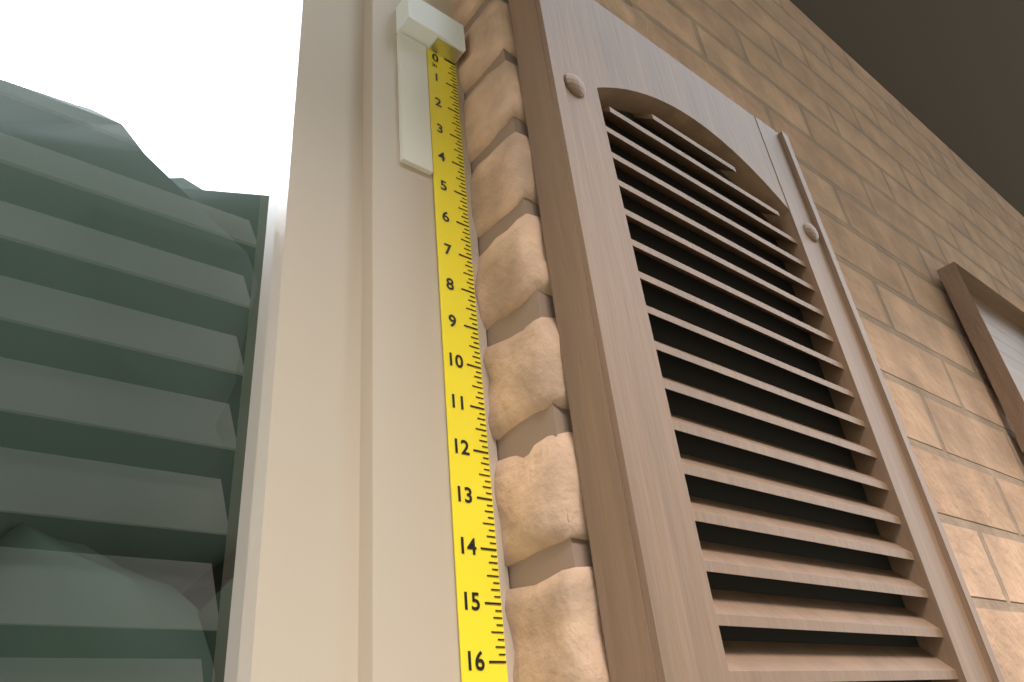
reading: 4.750 in
